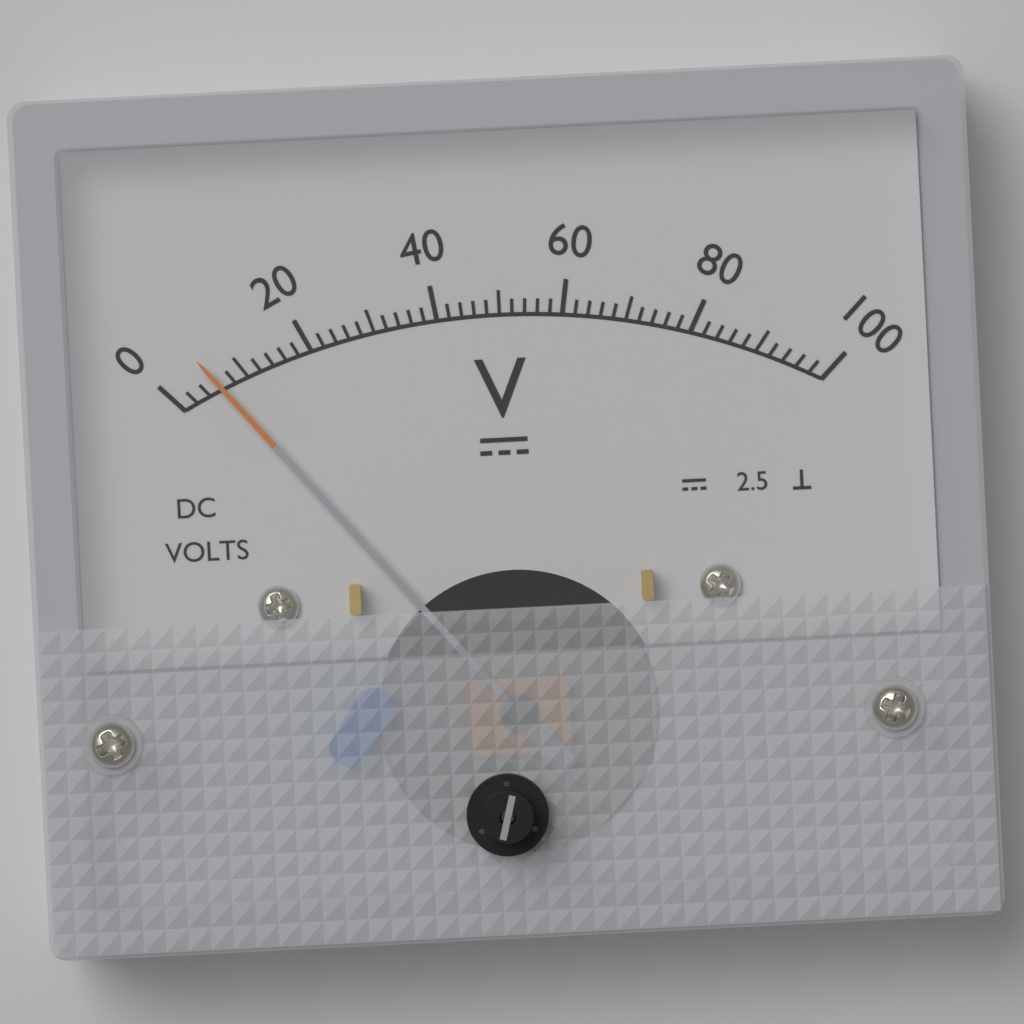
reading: 6 V
